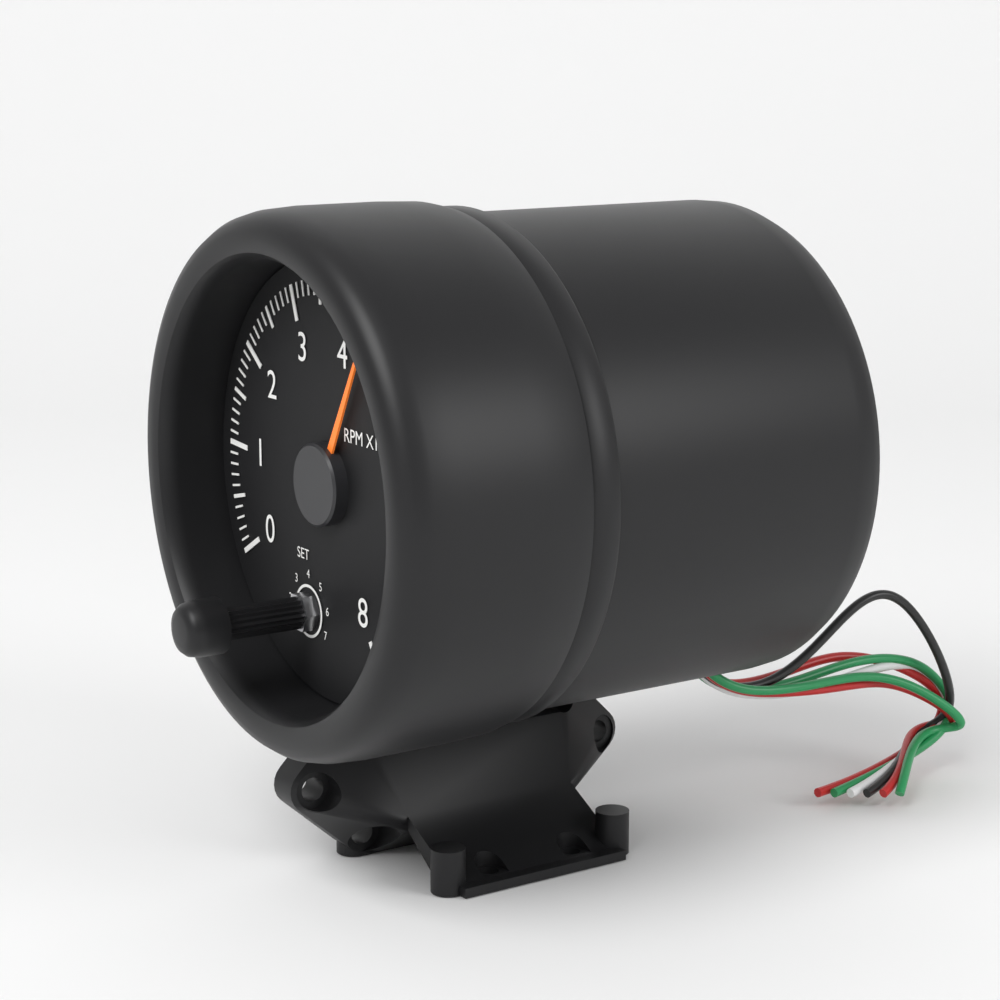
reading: 4.4 RPM x1000
